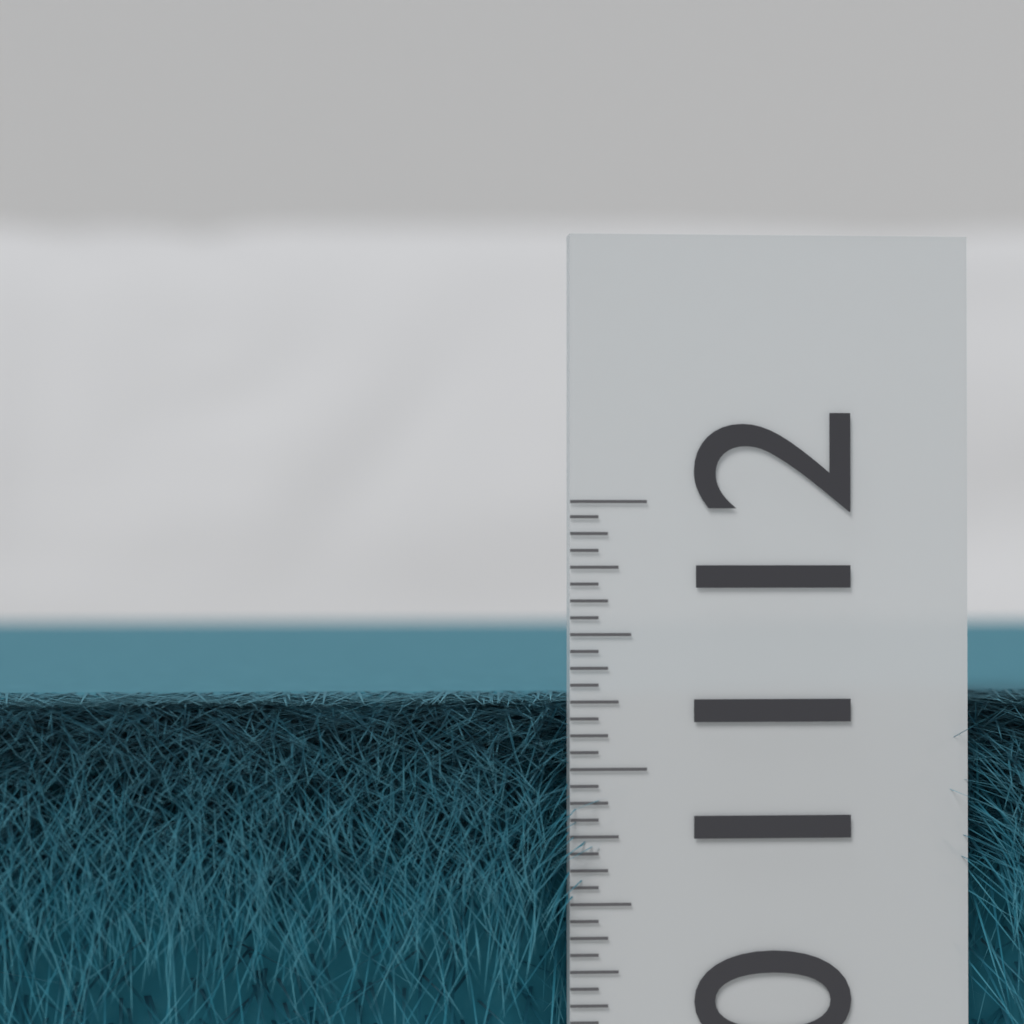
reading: 11.2500 (no unit)
